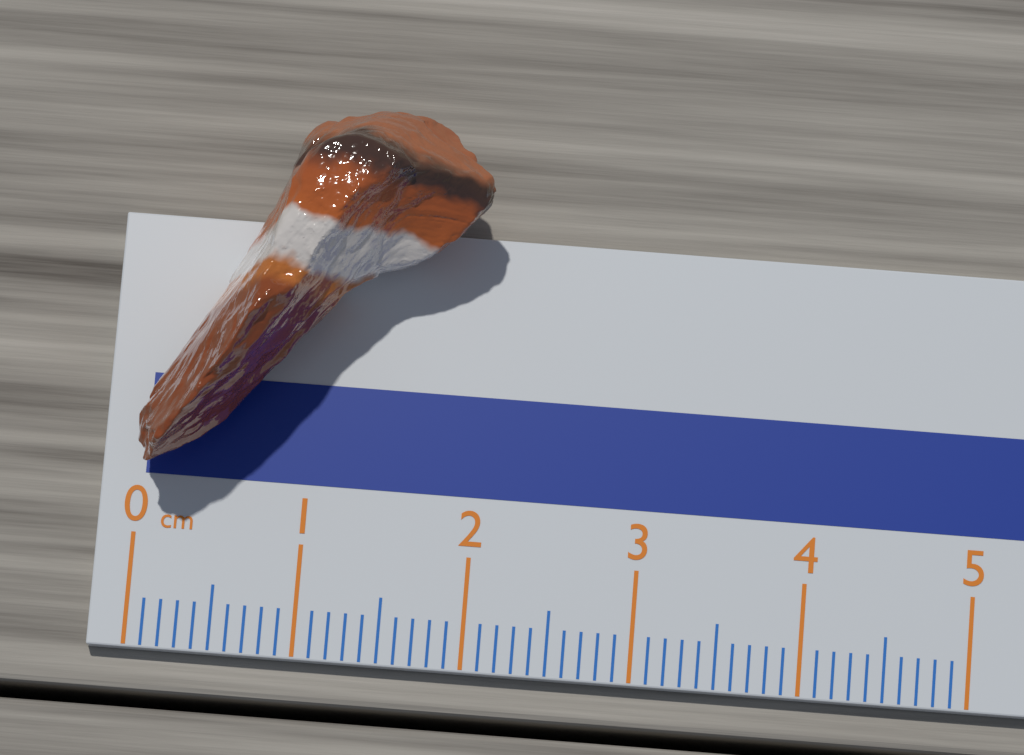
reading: 2.0 cm
